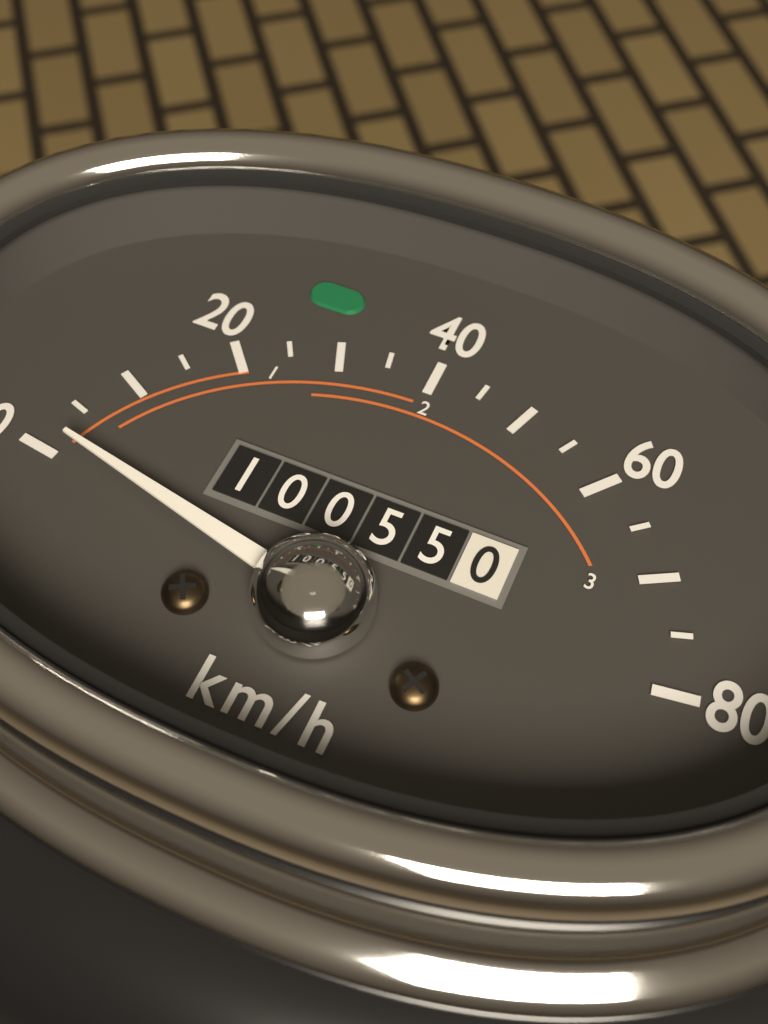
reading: 2 km/h
